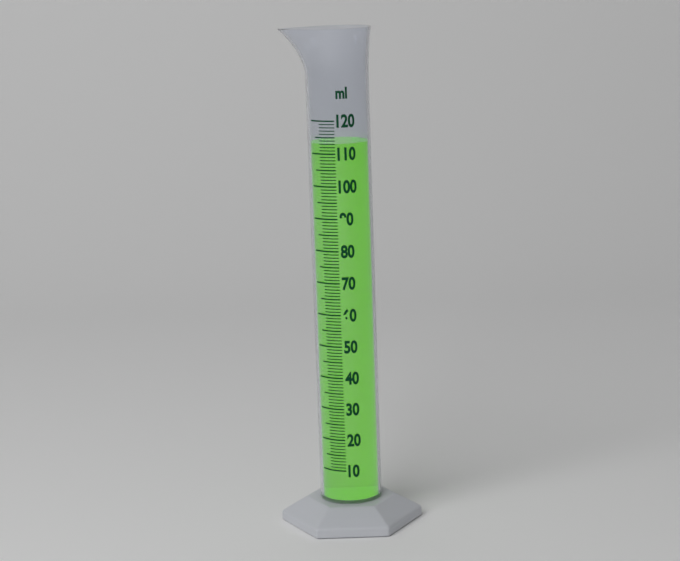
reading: 113 ml
